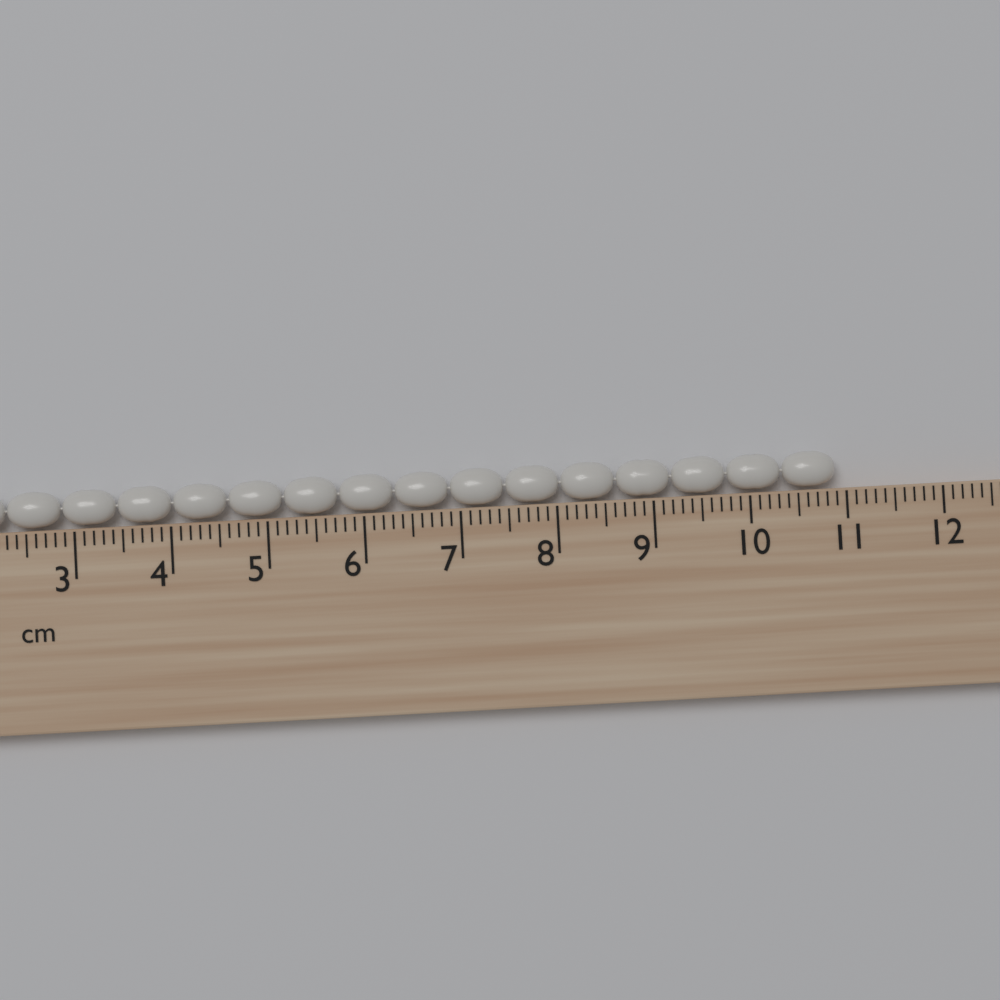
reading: 10.9 cm
